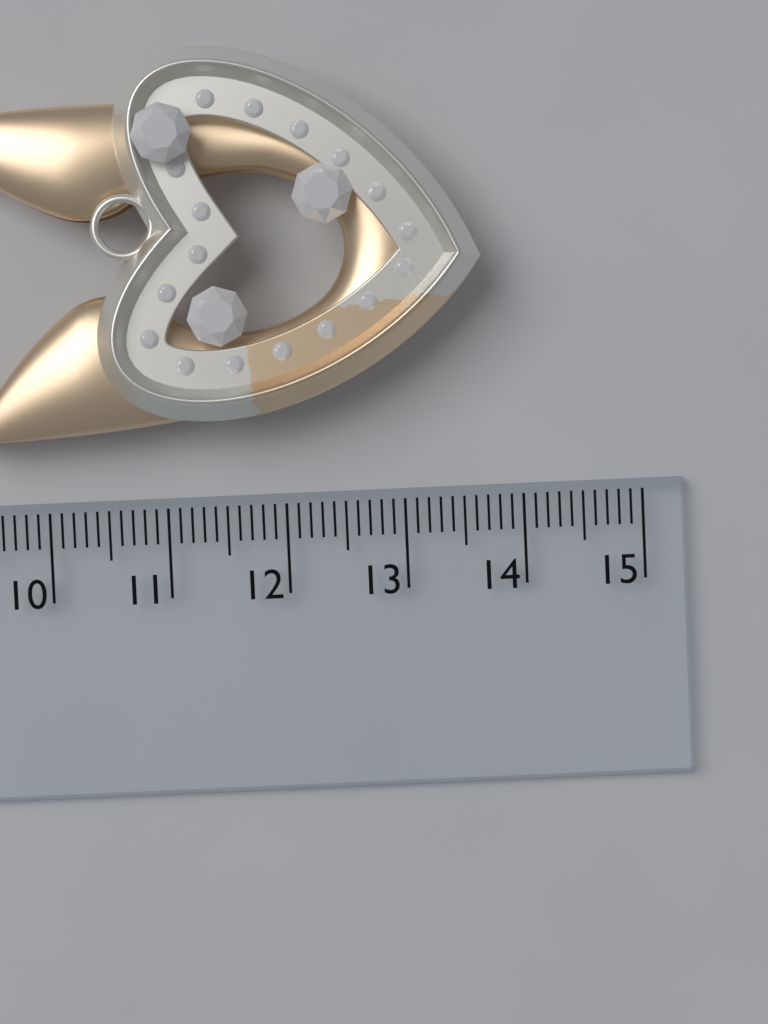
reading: 13.7 cm
